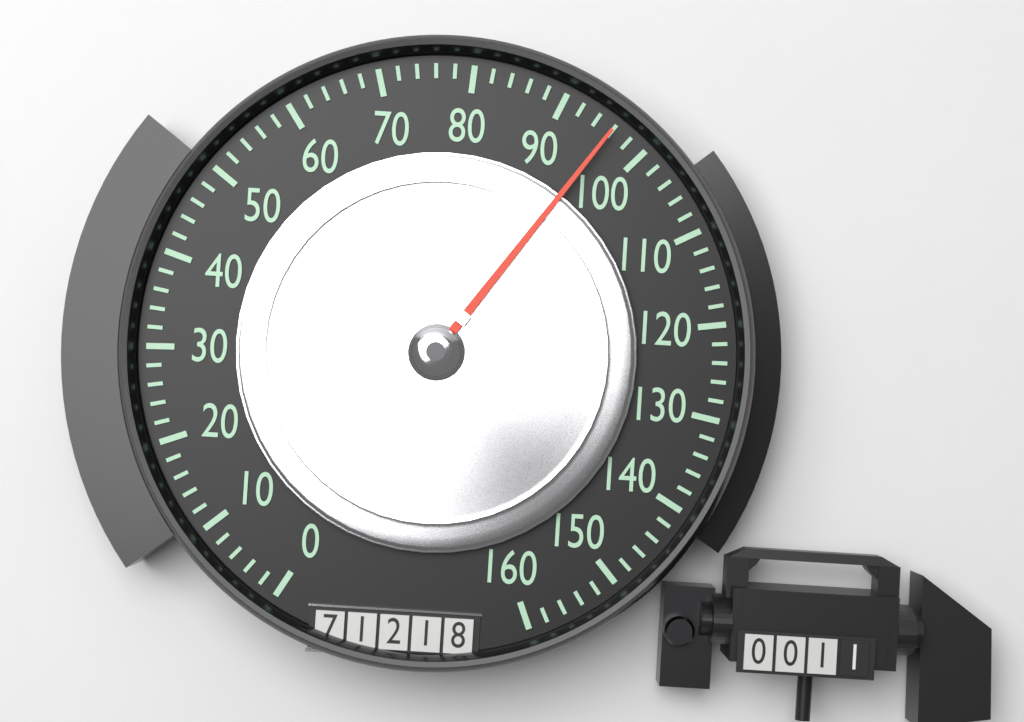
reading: 96 (no unit)
